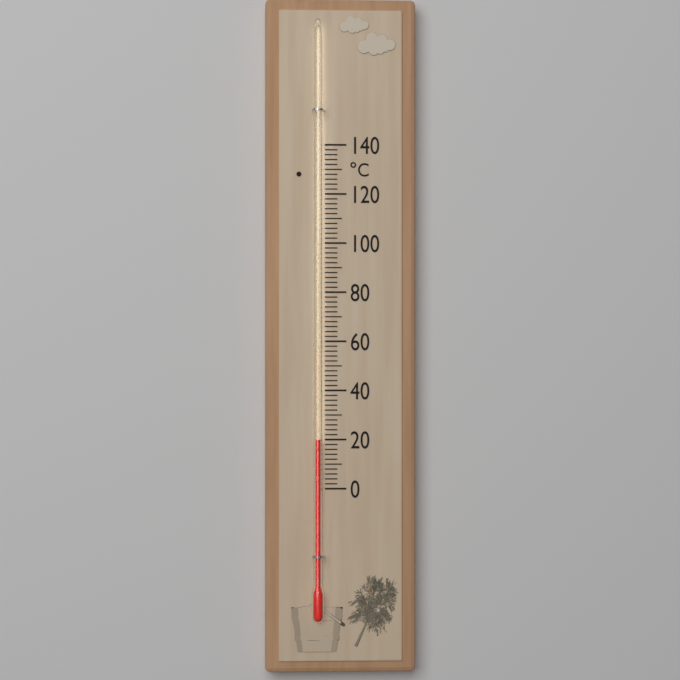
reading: 20 °C
